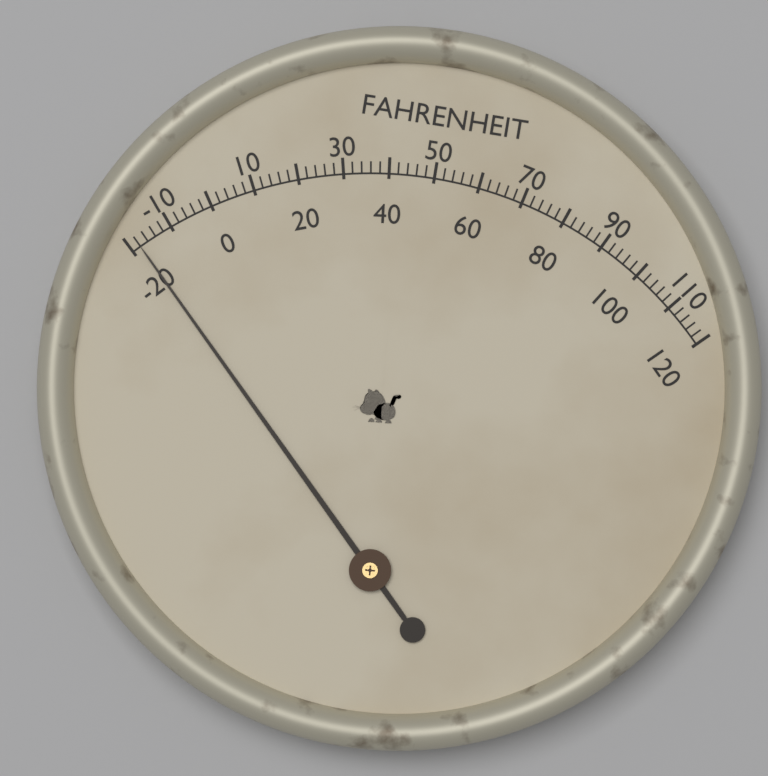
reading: -18 °F
